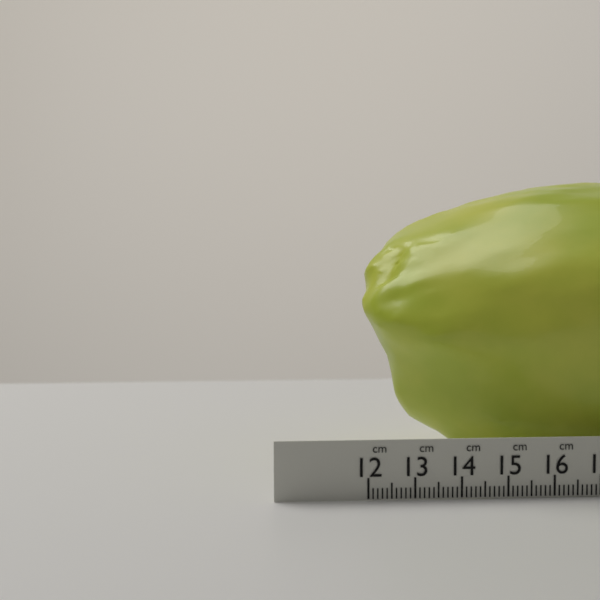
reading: 12.1 cm
